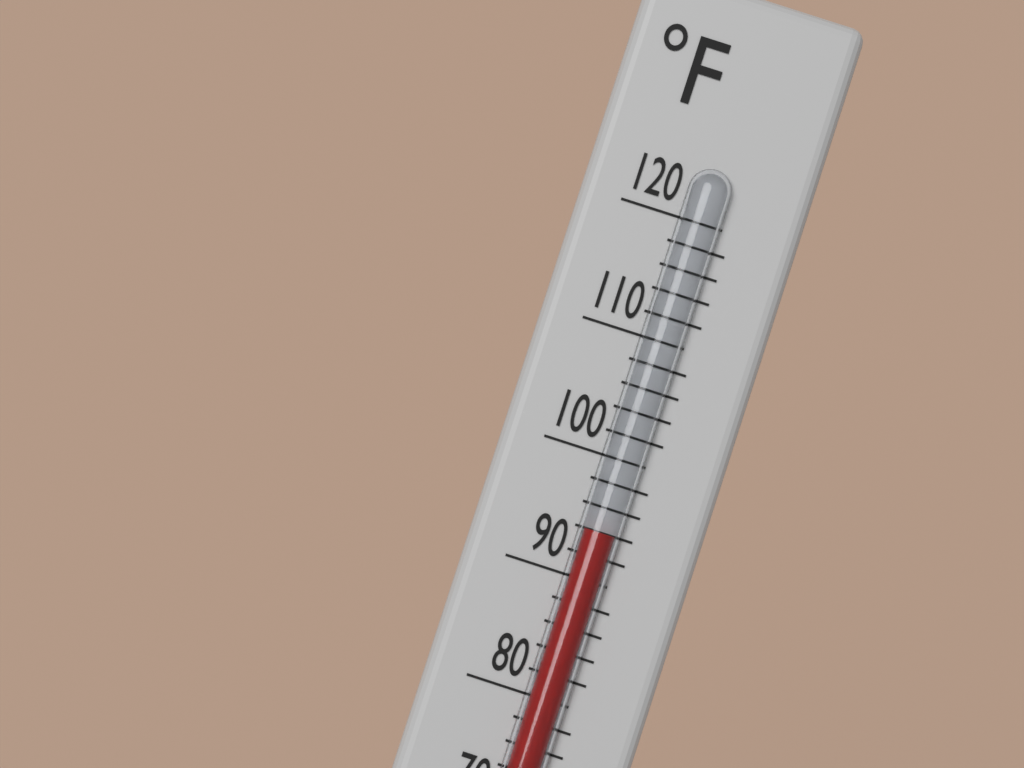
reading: 94 °F
